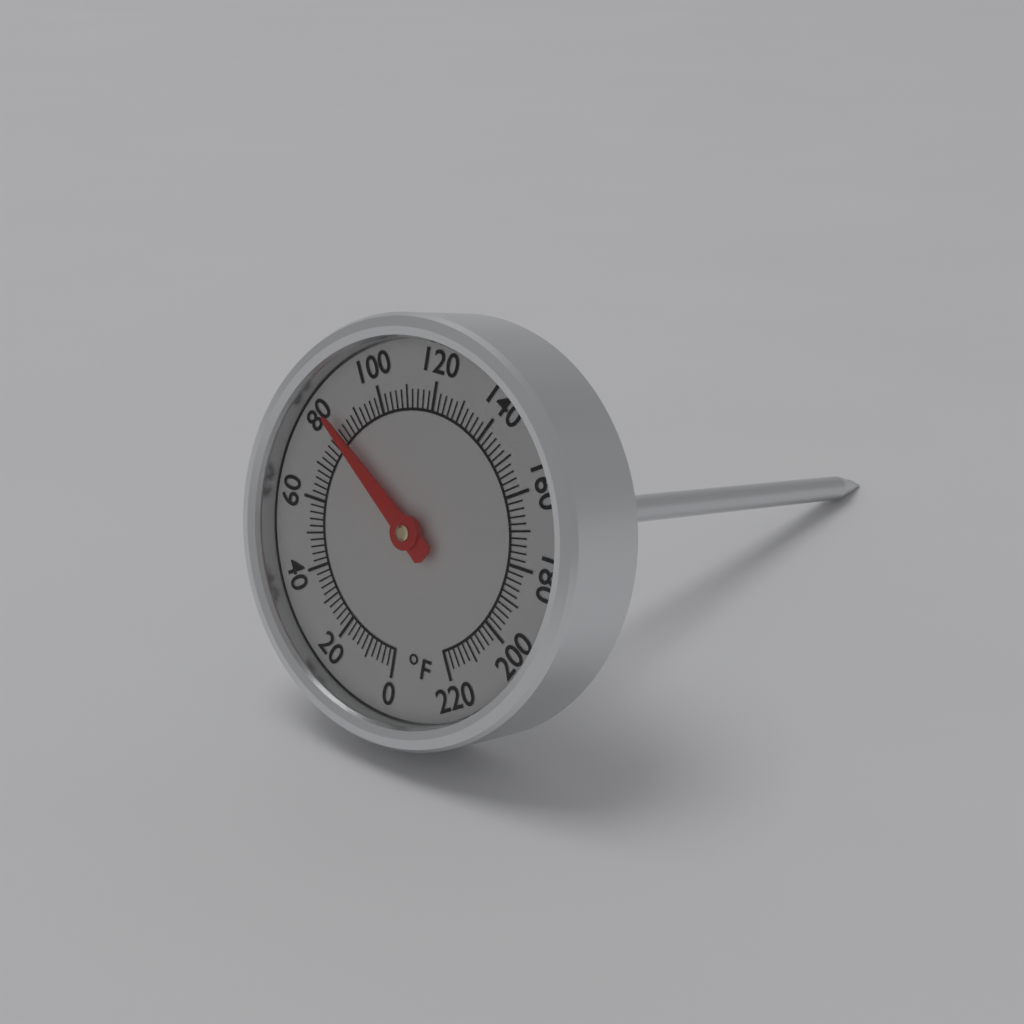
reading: 82 °F
